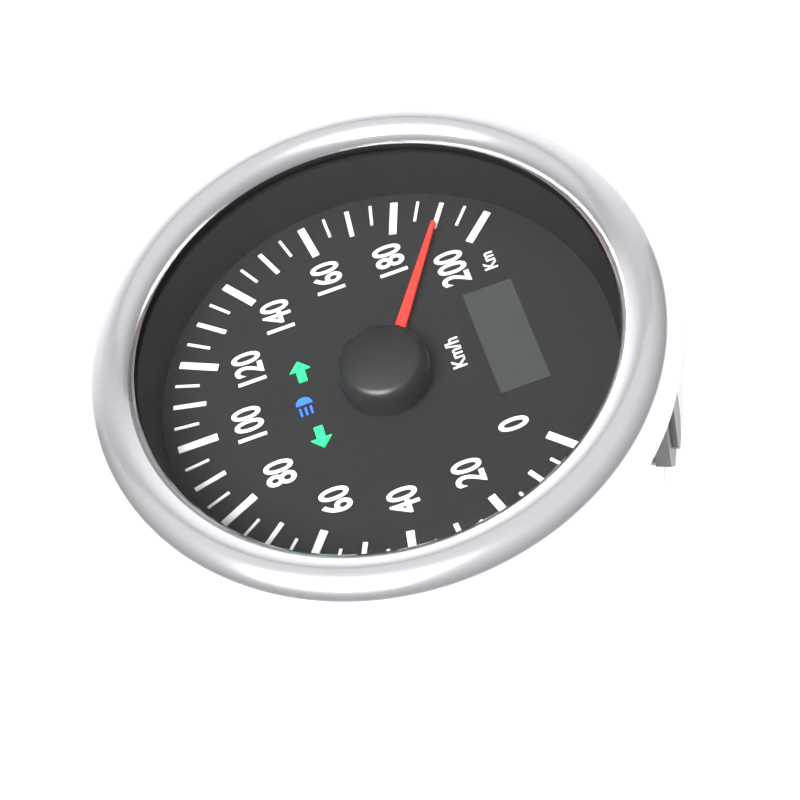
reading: 190 km/h
